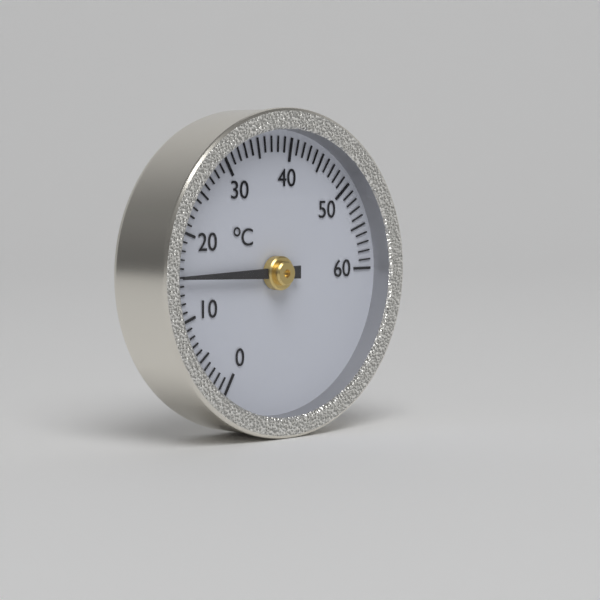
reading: 15 °C
